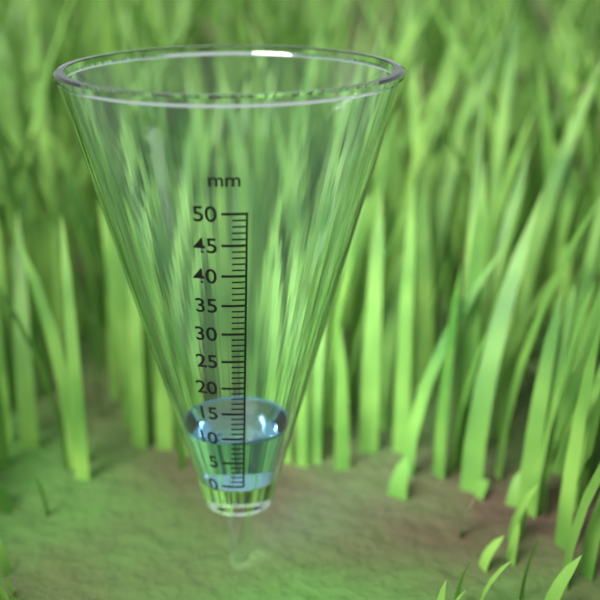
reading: 9 mm
